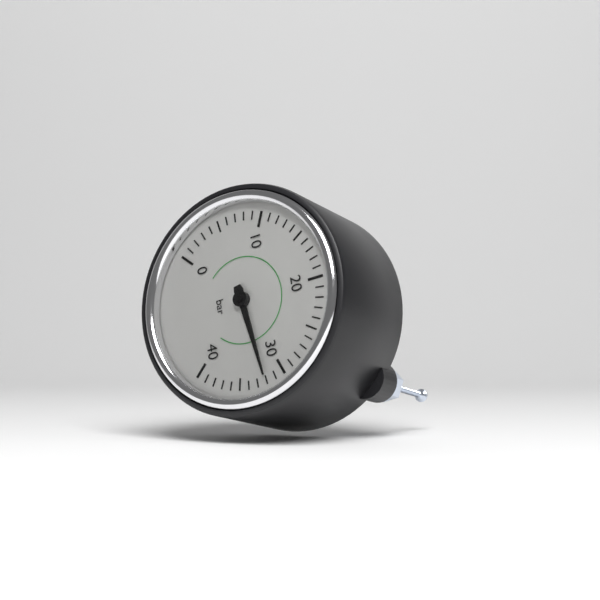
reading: 32 bar
